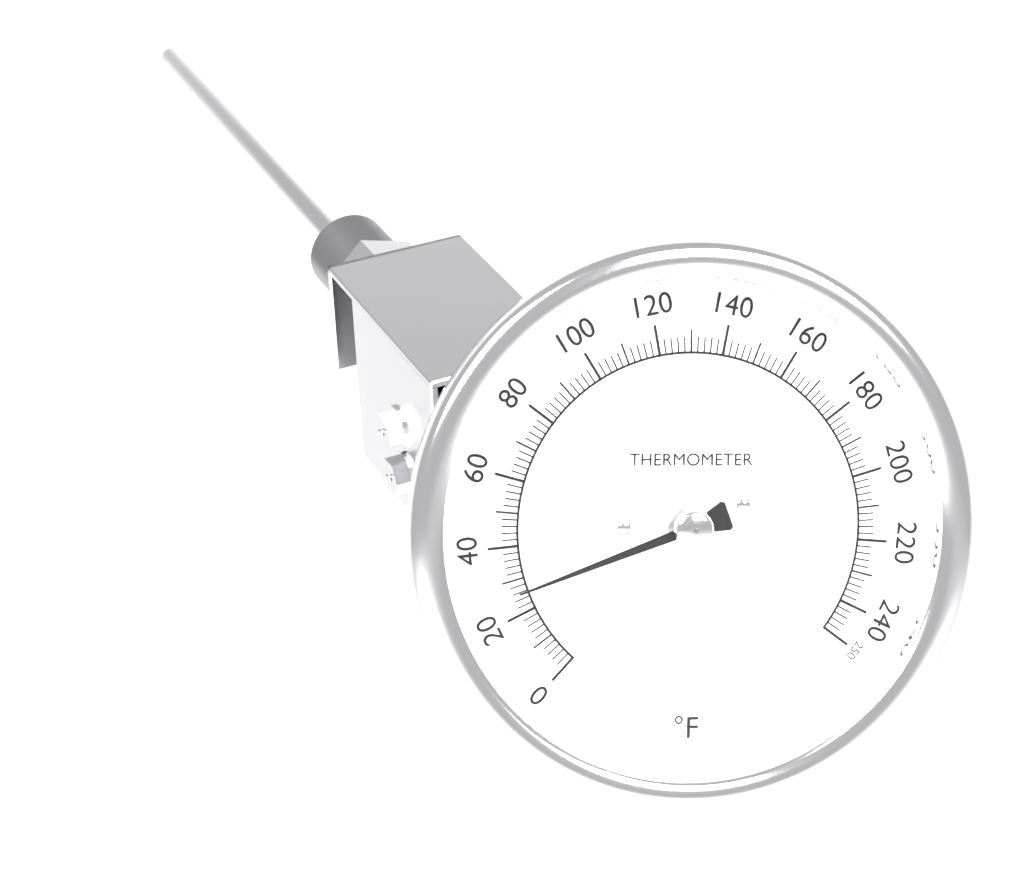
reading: 26 °F
